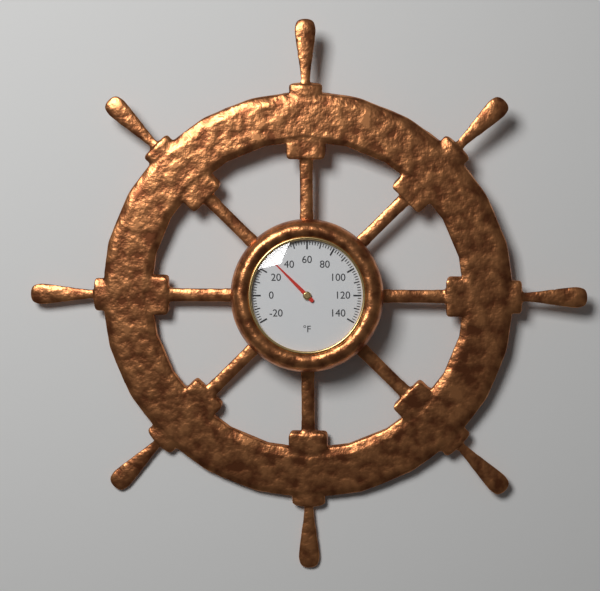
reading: 30 °F
